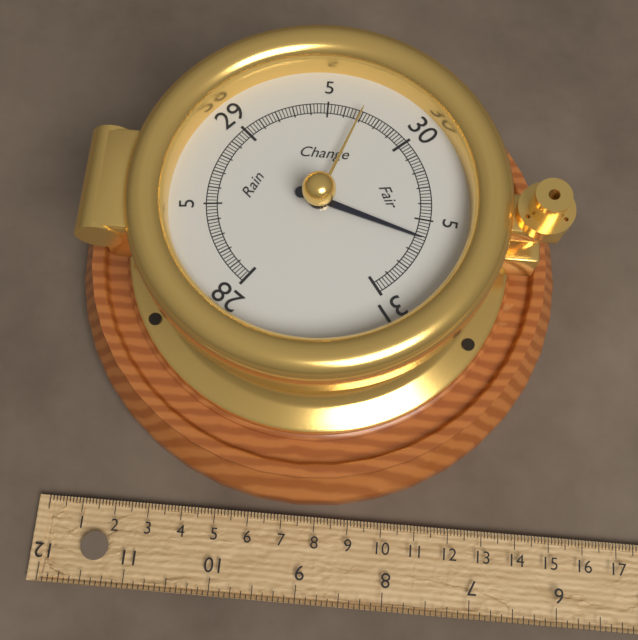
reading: 30.62 inHg
